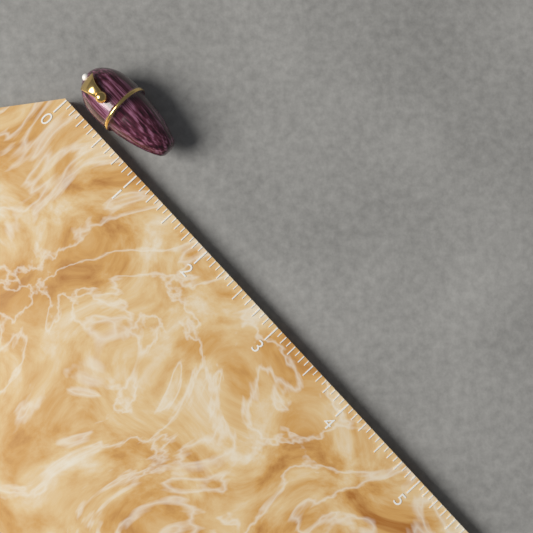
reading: 1.0625 (no unit)
